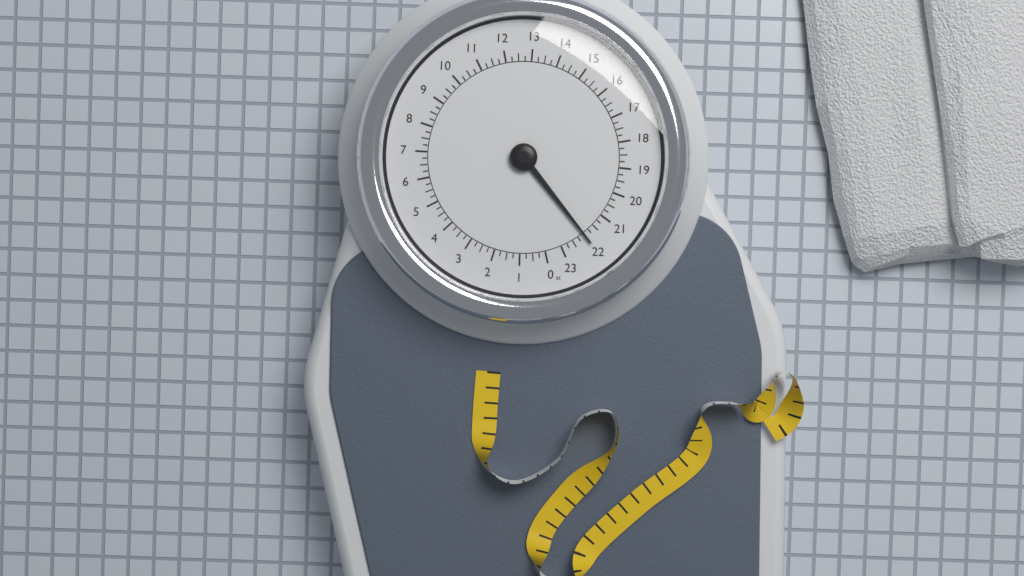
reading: 22.00 st
